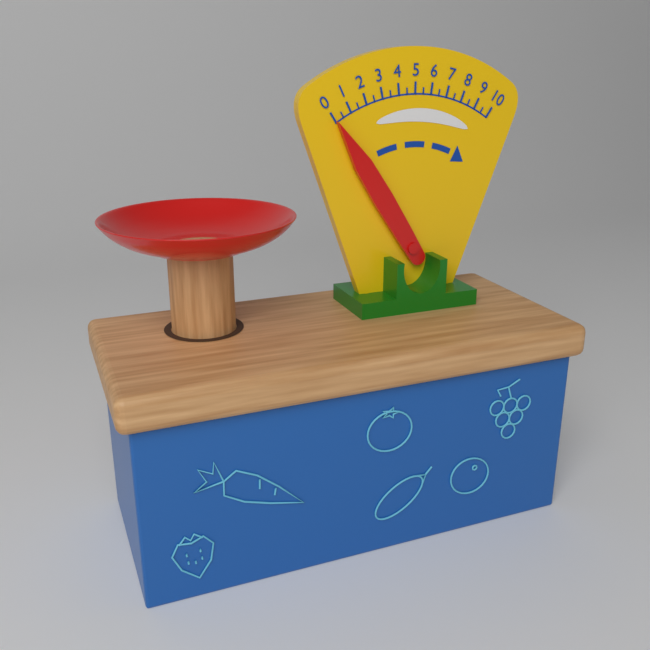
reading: 0.0 (no unit)
